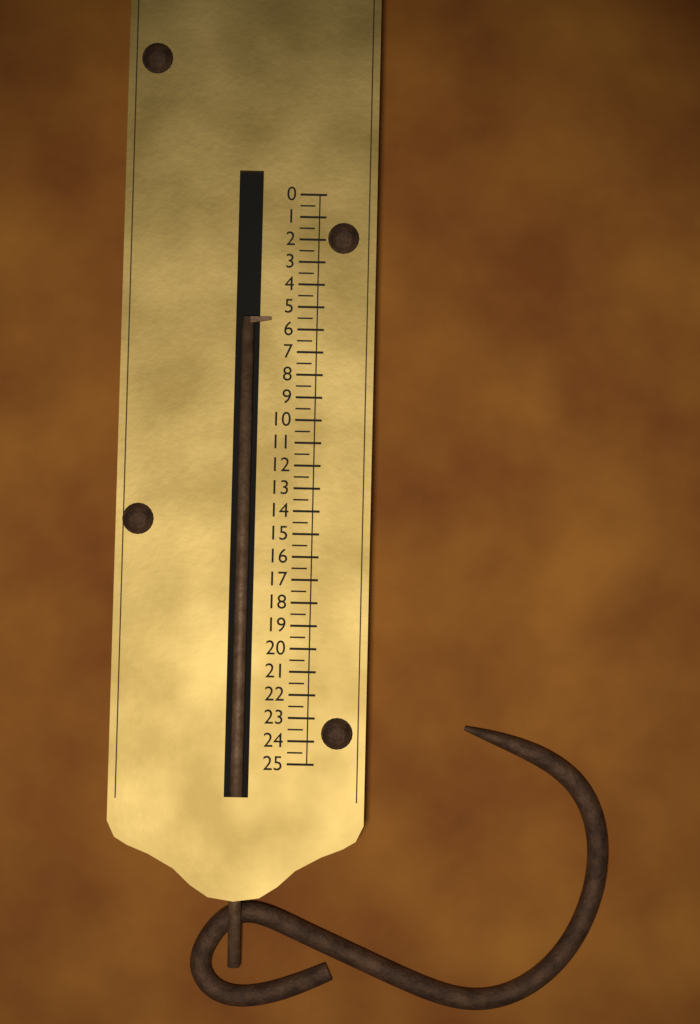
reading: 5.5 (no unit)
